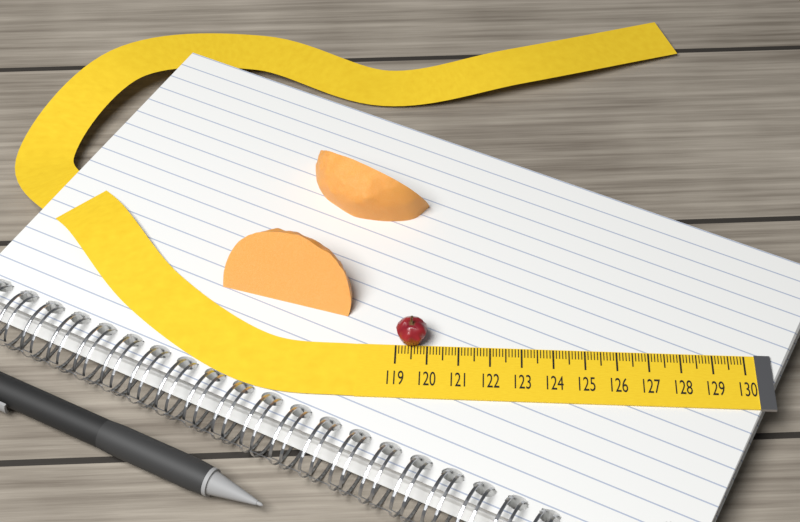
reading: 120.0 (no unit)
